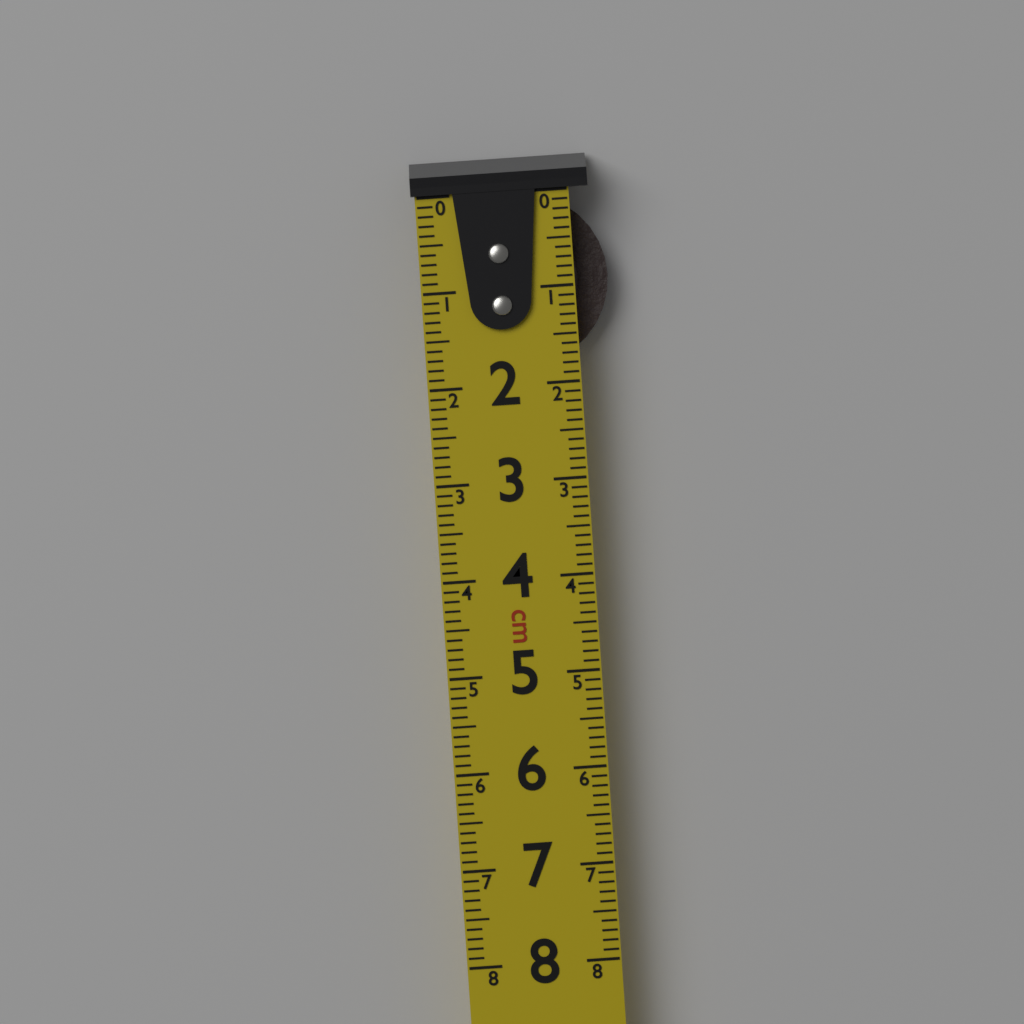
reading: 1.8 cm
